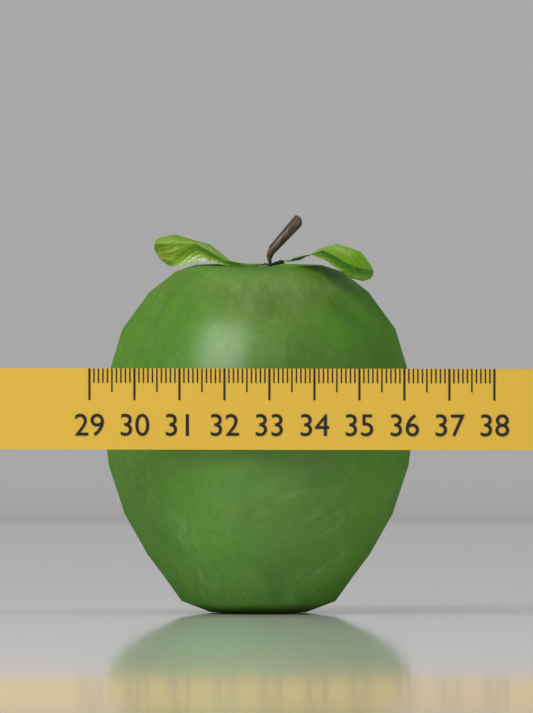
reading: 35.9 (no unit)
